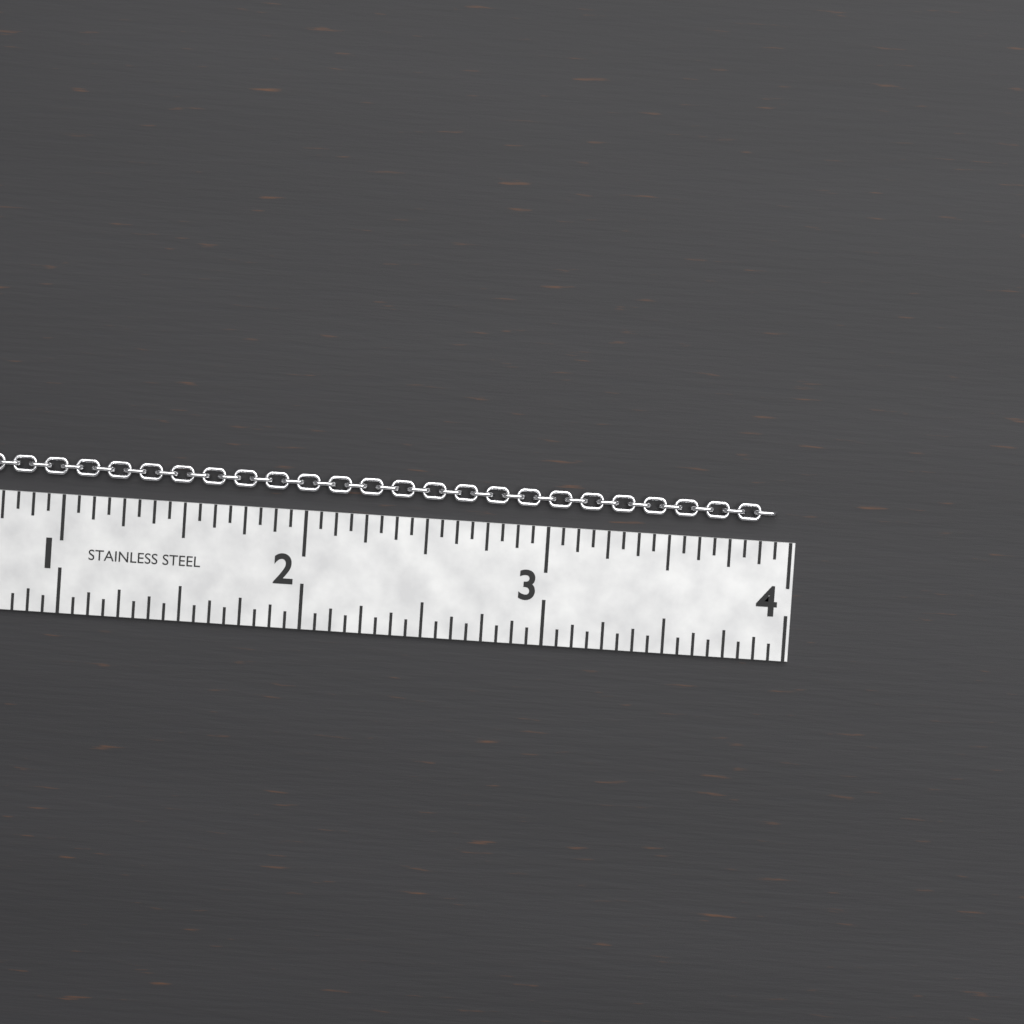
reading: 3.9375 in
